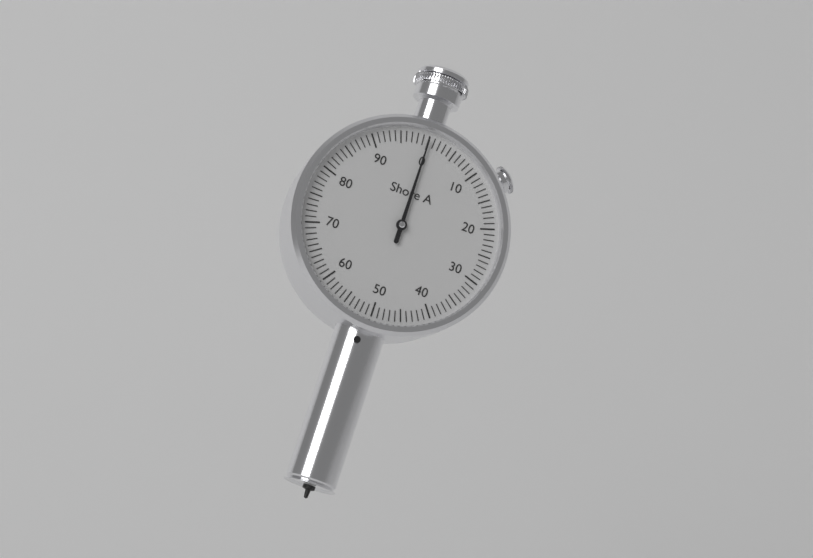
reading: 0 Shore A
